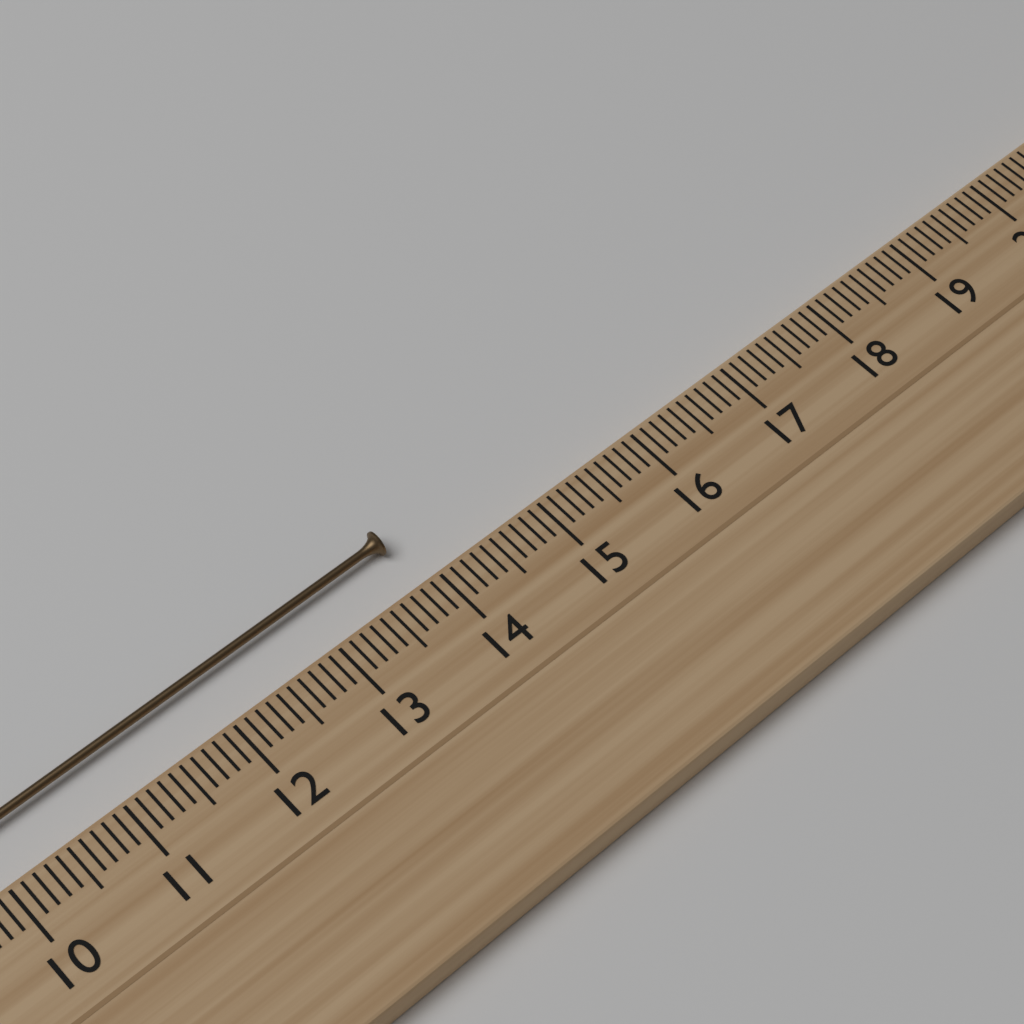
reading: 13.9 cm
